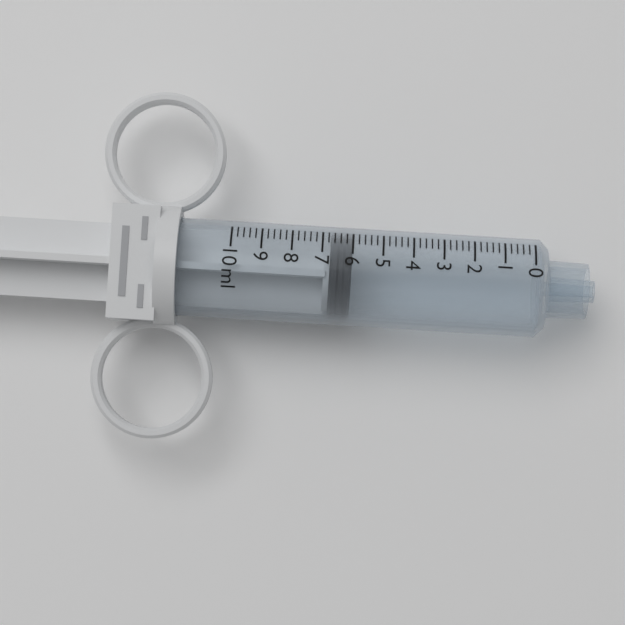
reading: 6.0 ml
